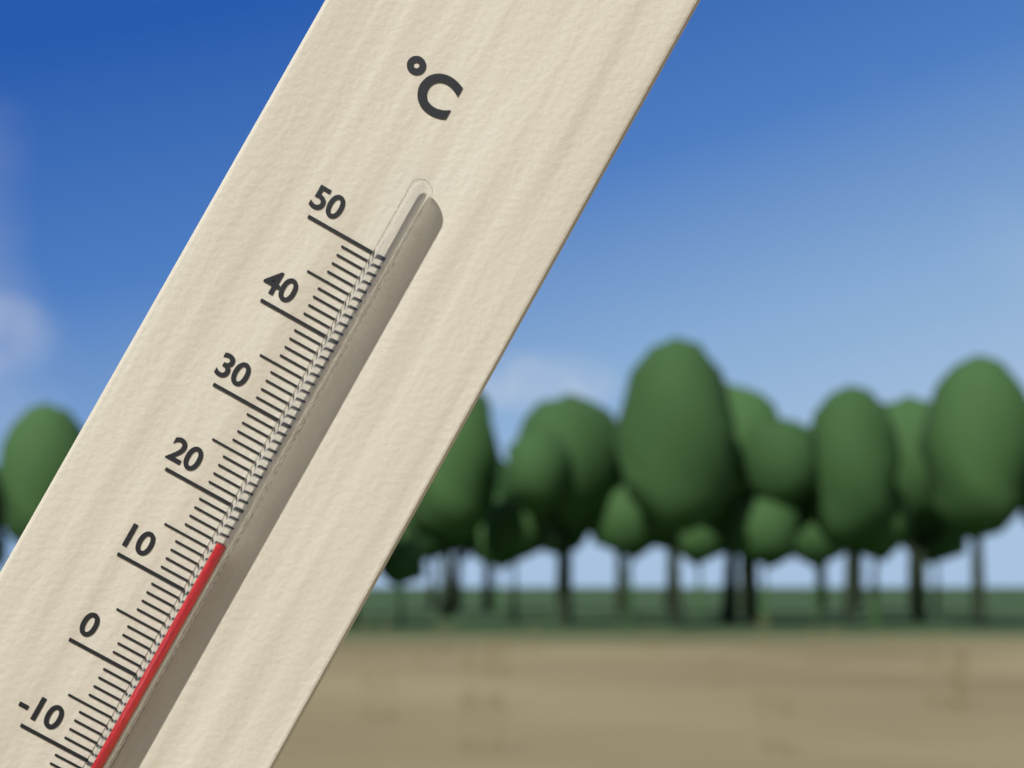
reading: 16 °C
